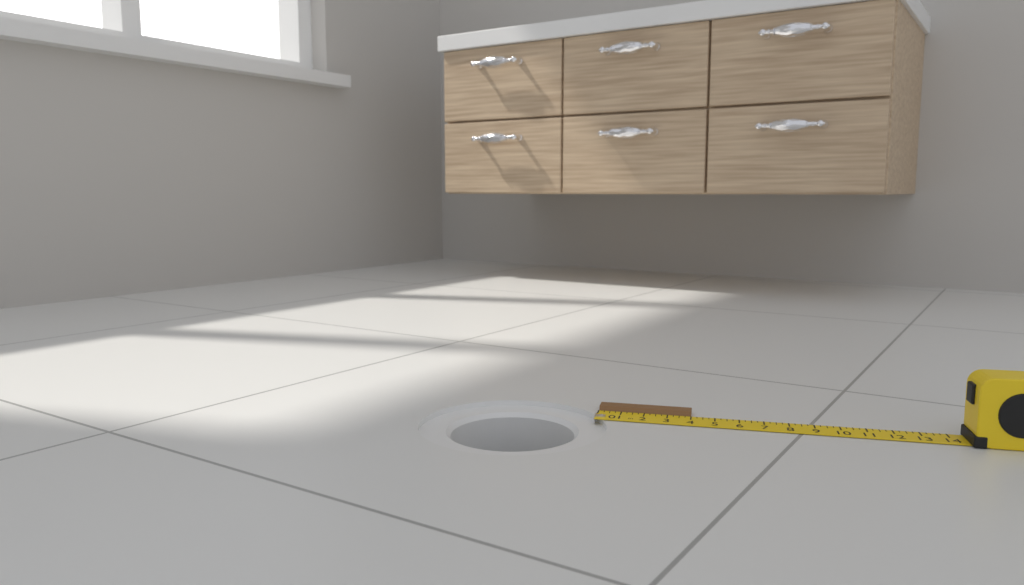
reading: 4.00 in
